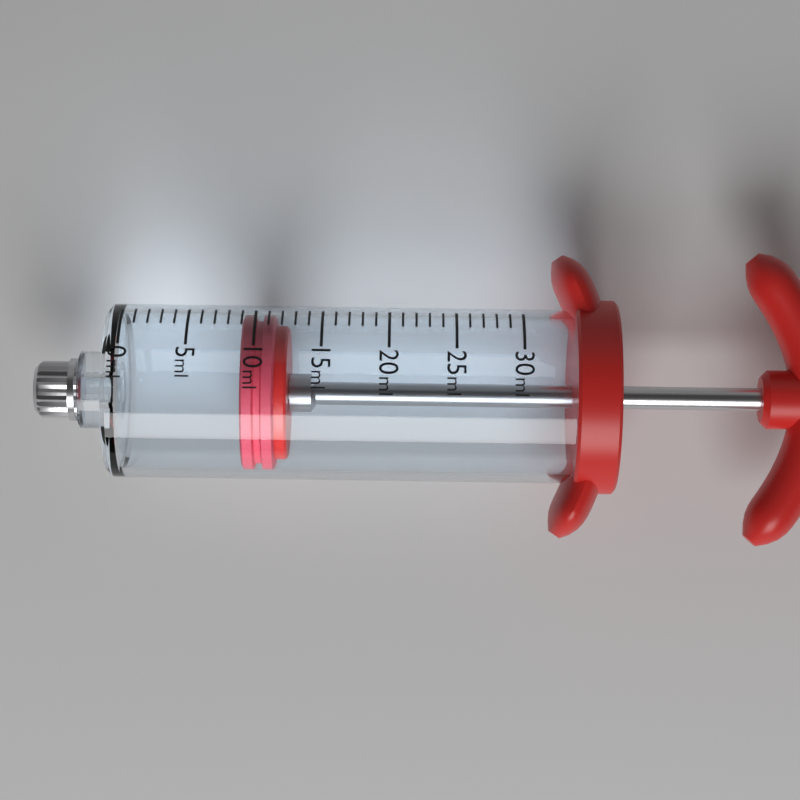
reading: 9 ml
